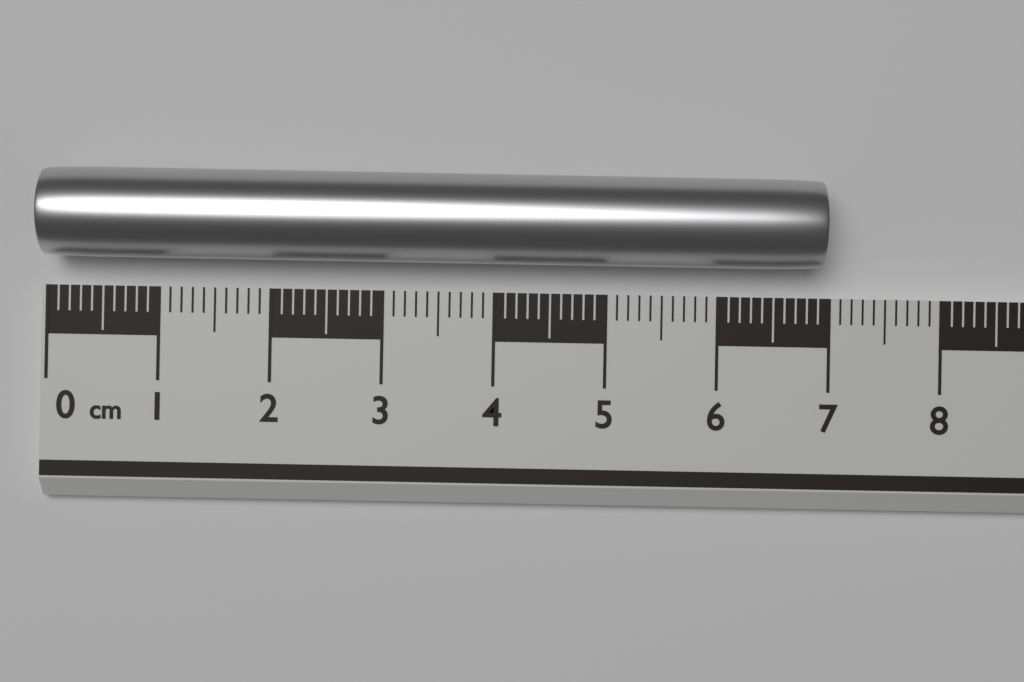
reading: 6.9 cm
